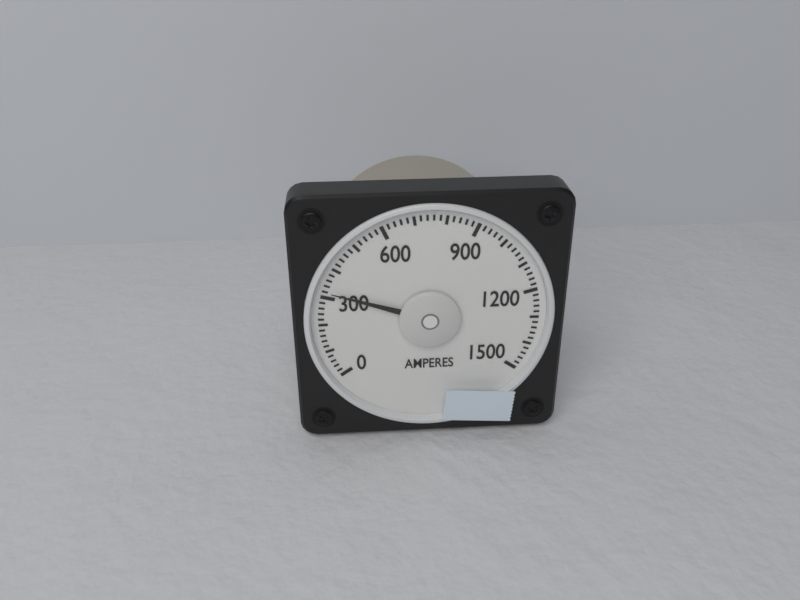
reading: 320 A
